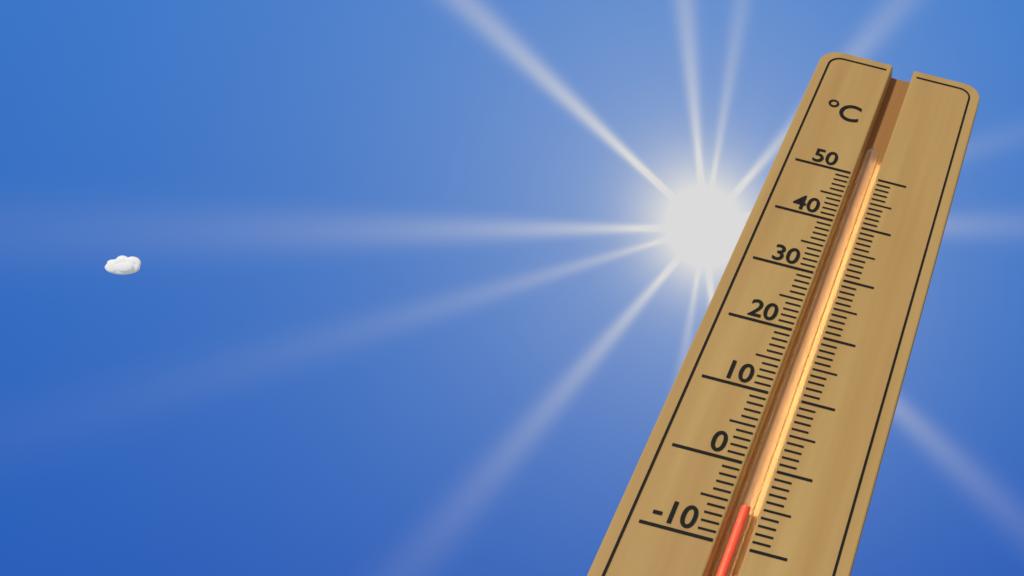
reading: -5 °C
